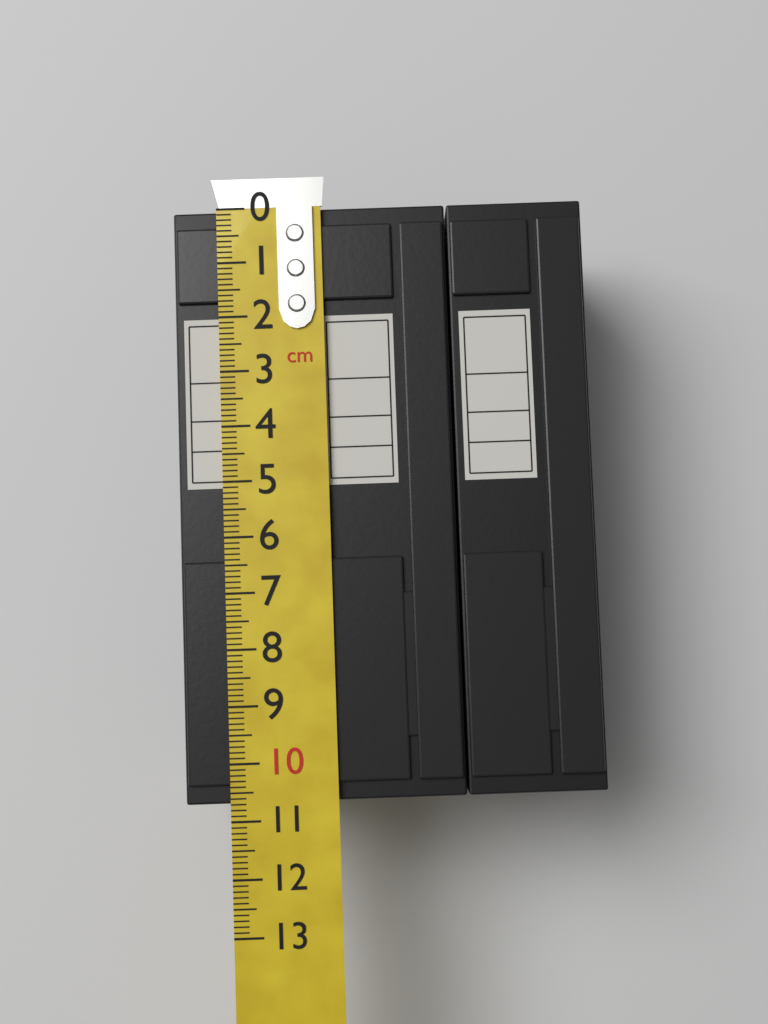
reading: 10.7 cm
